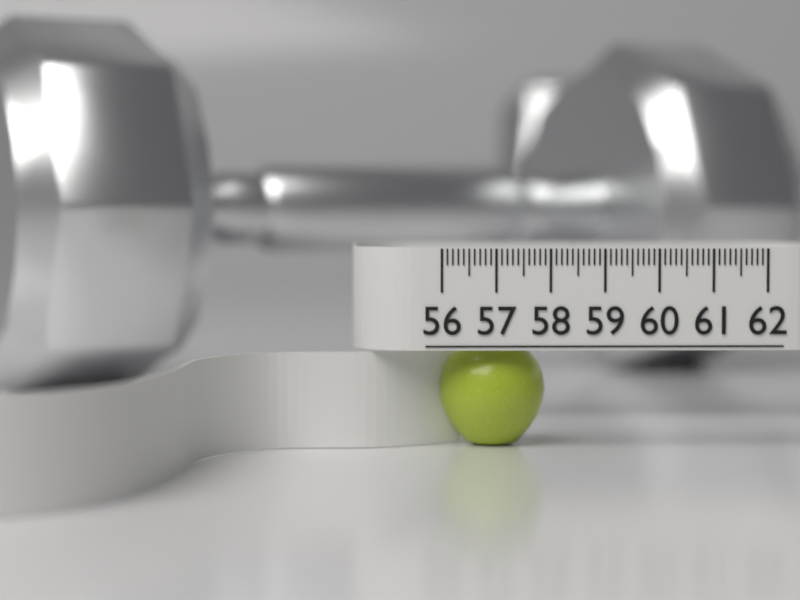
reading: 58.0 (no unit)
